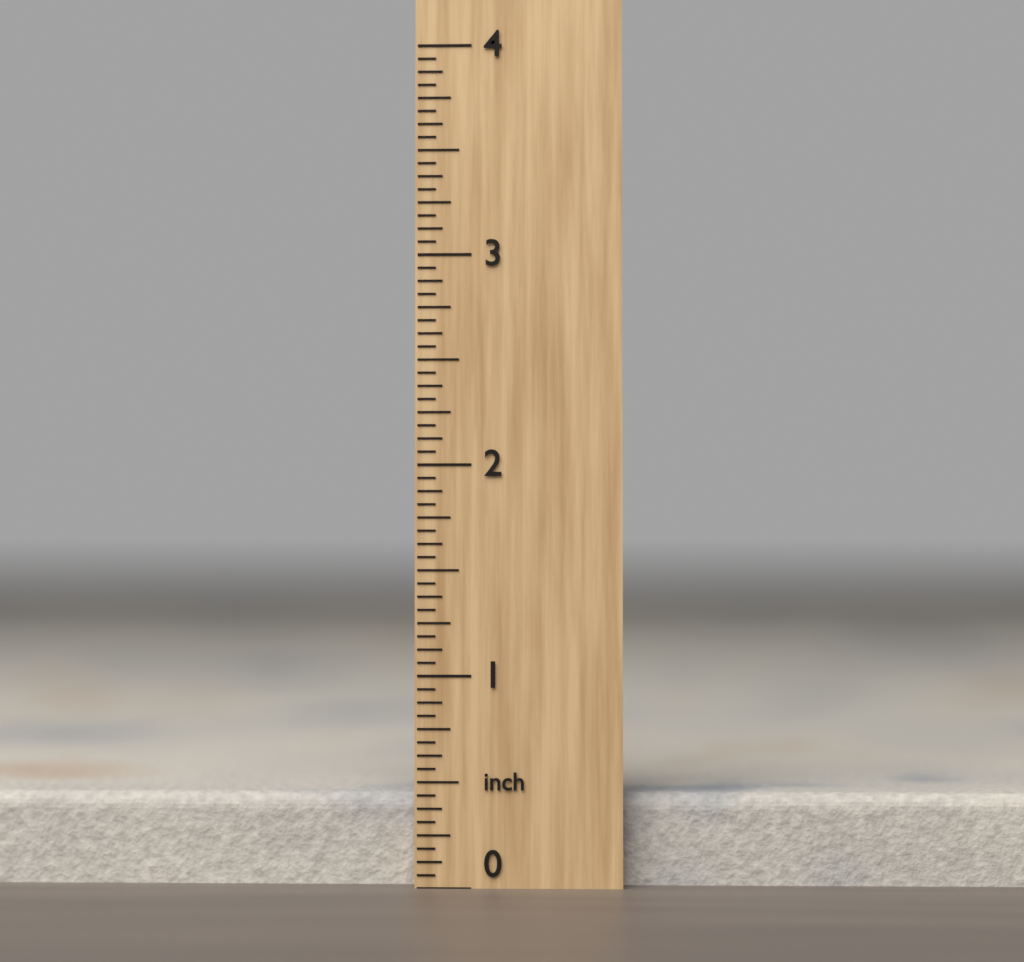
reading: 0.4375 inch
